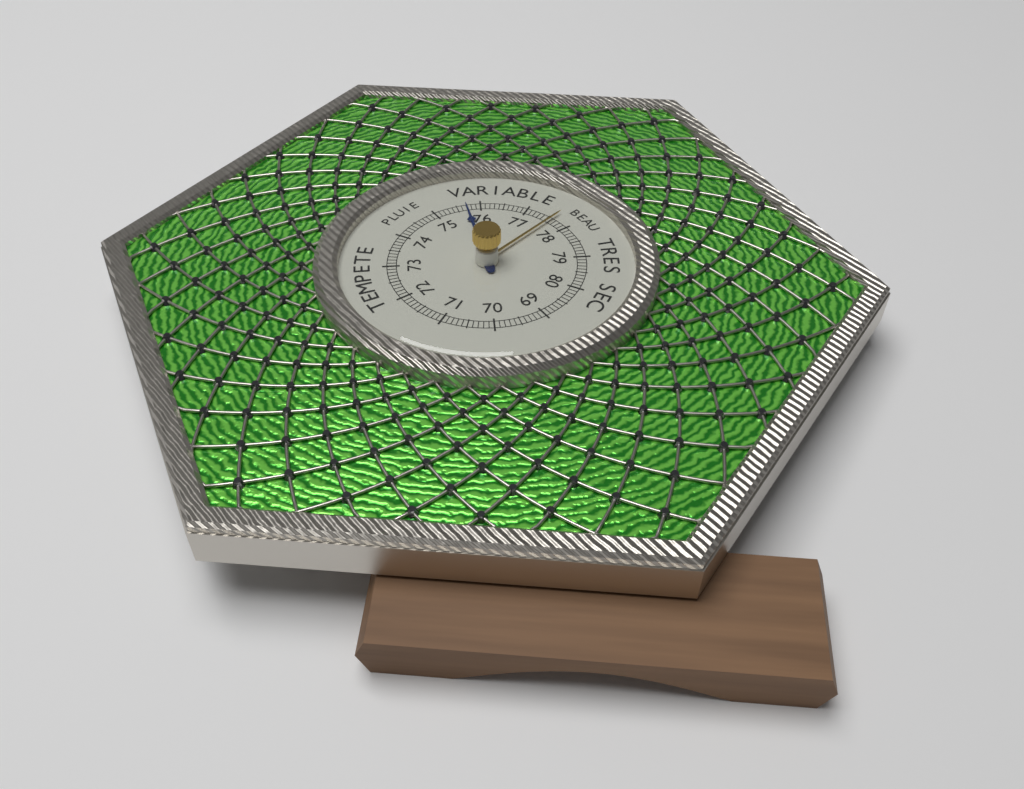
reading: 75.7 (no unit)
